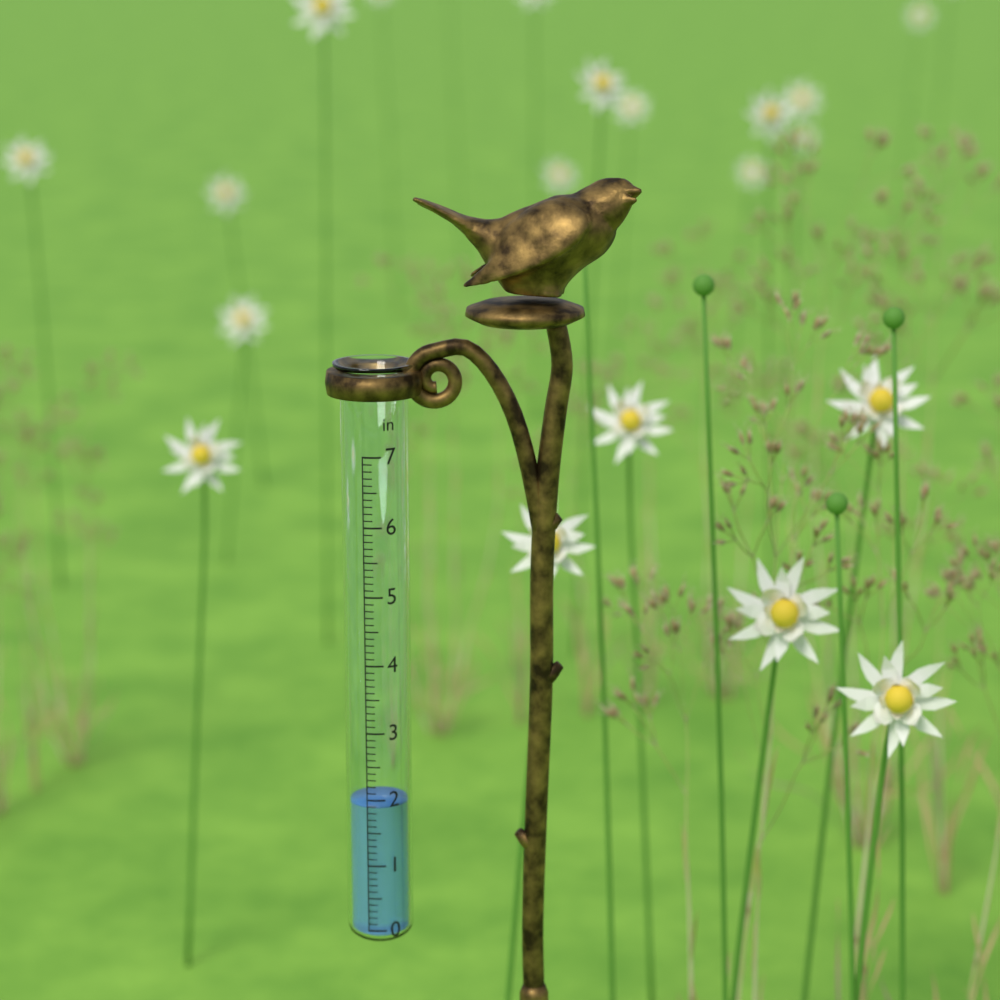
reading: 1.9 in
